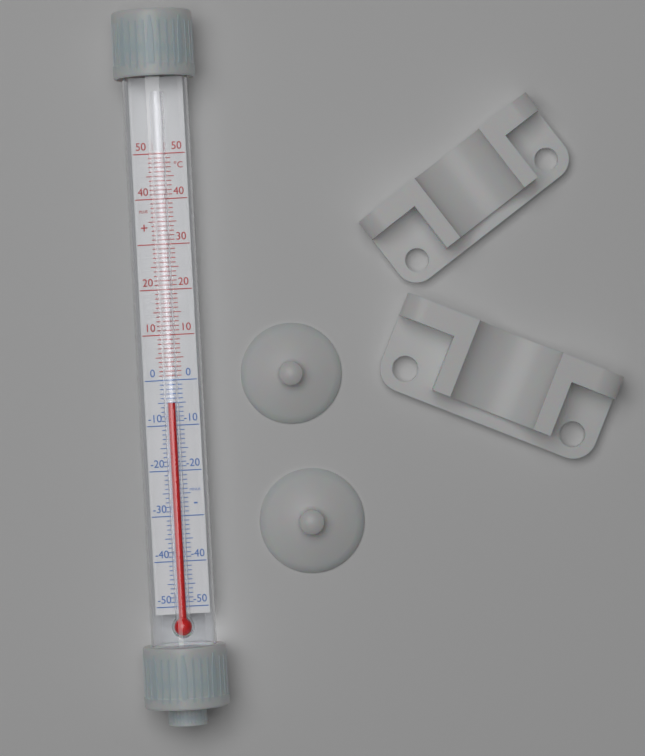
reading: -5 °C
